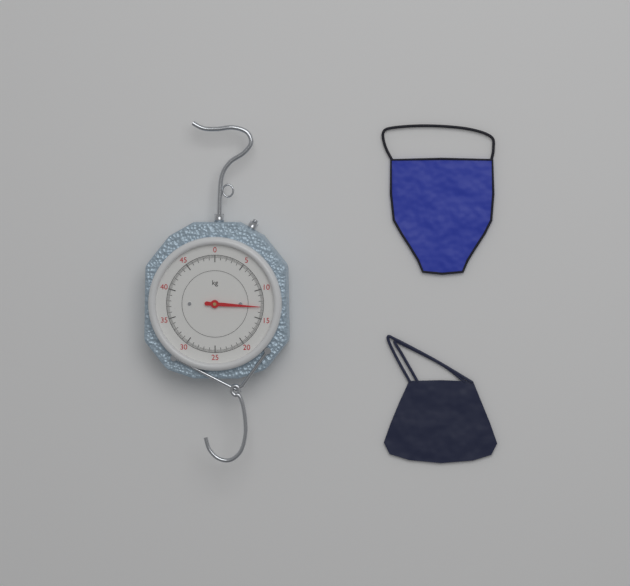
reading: 13.0 kg
